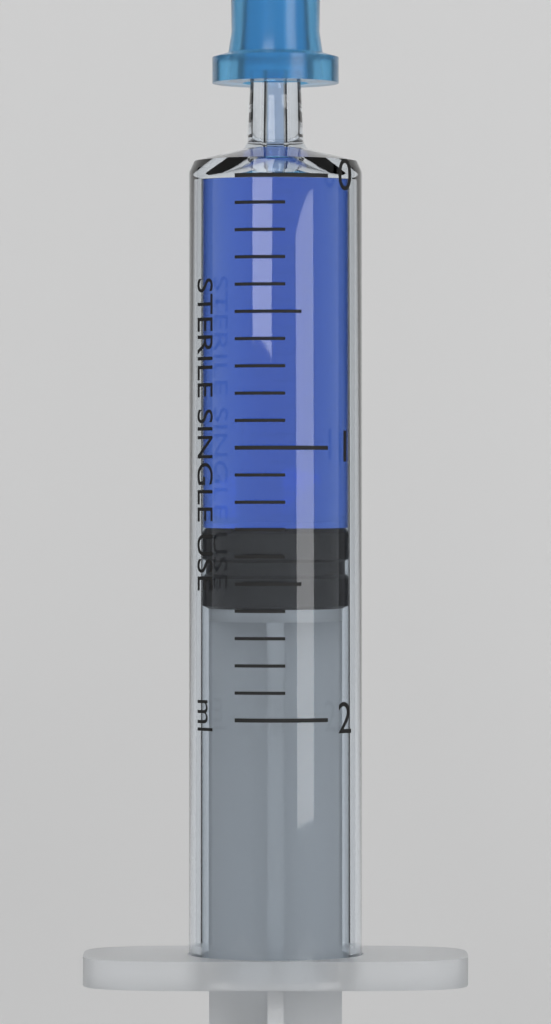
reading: 1.3 ml
